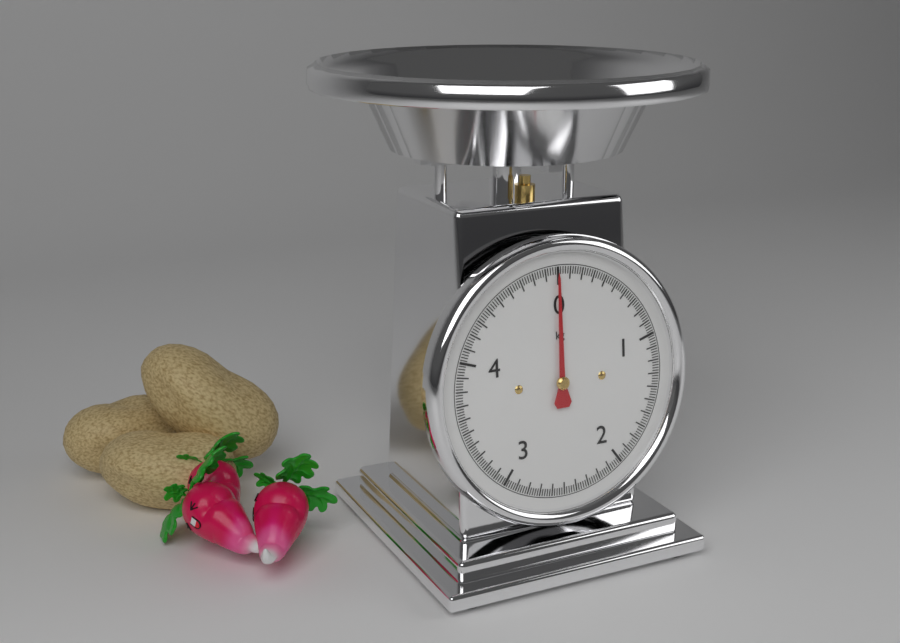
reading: 0.00 kg
